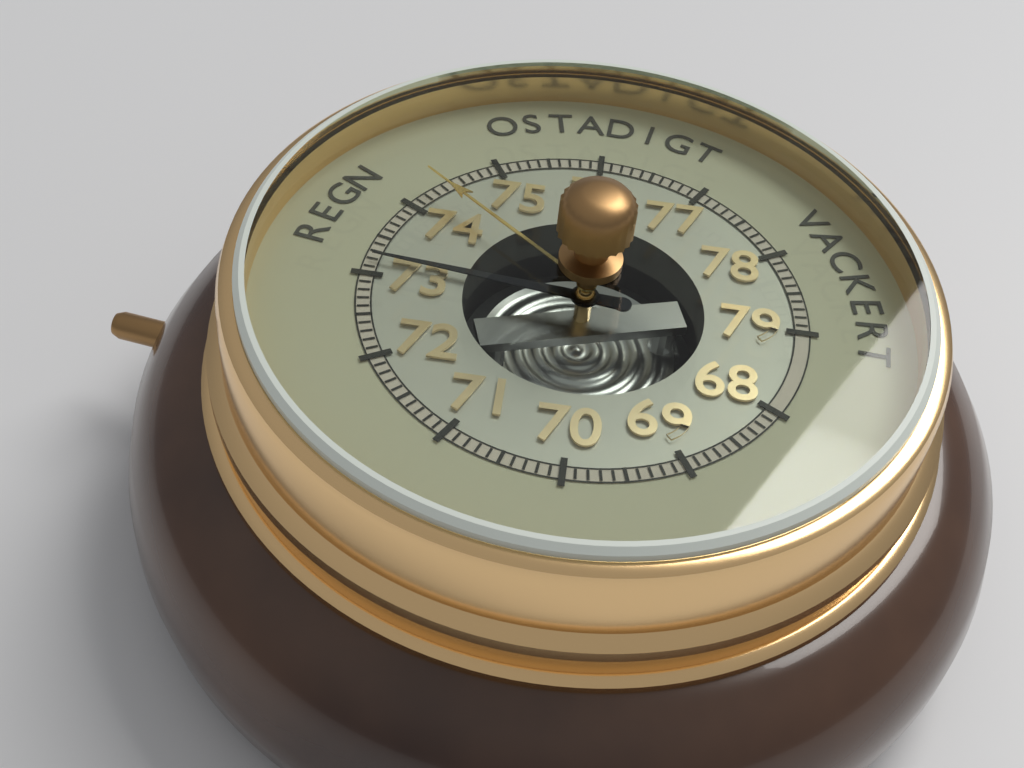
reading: 73.2 (no unit)
